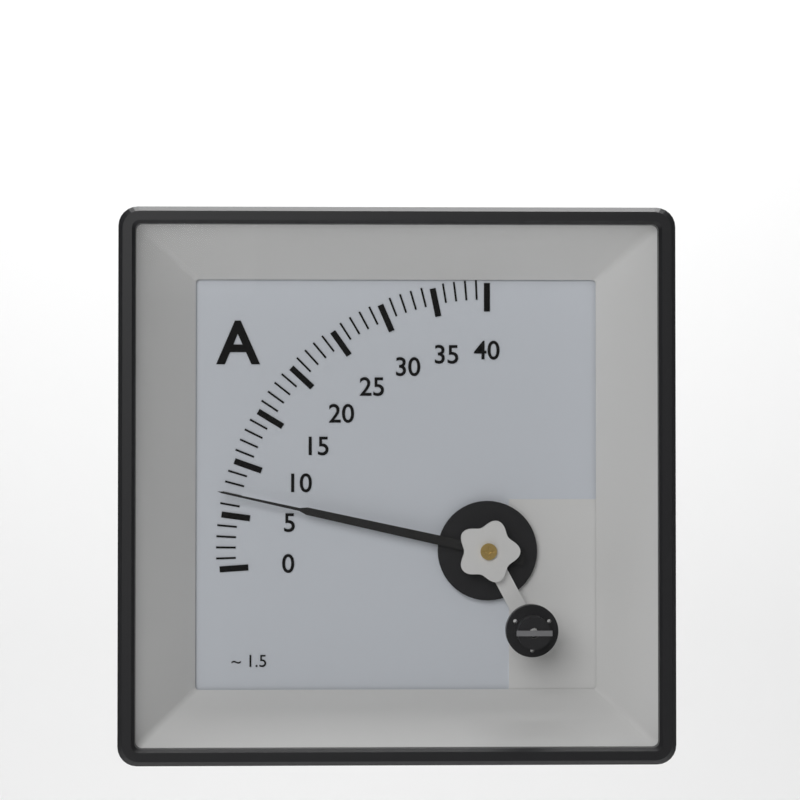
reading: 7 A
